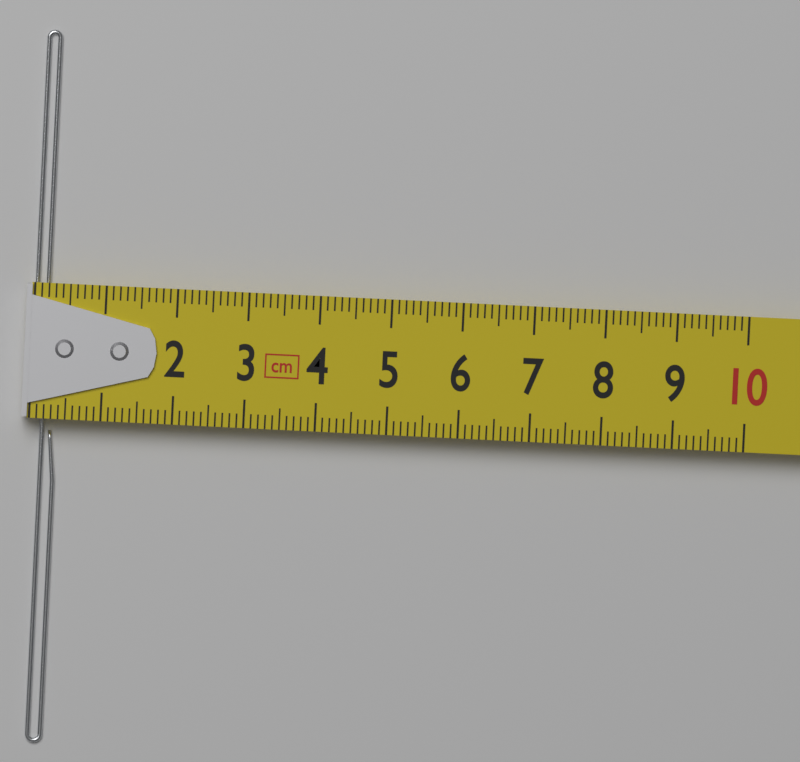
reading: 0.4 cm
